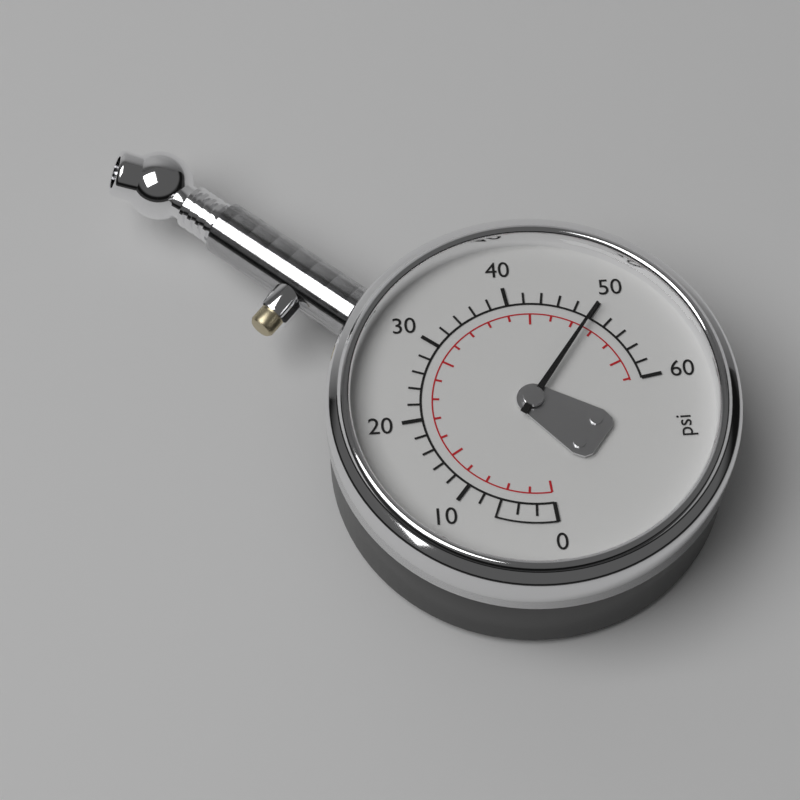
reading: 50 psi
